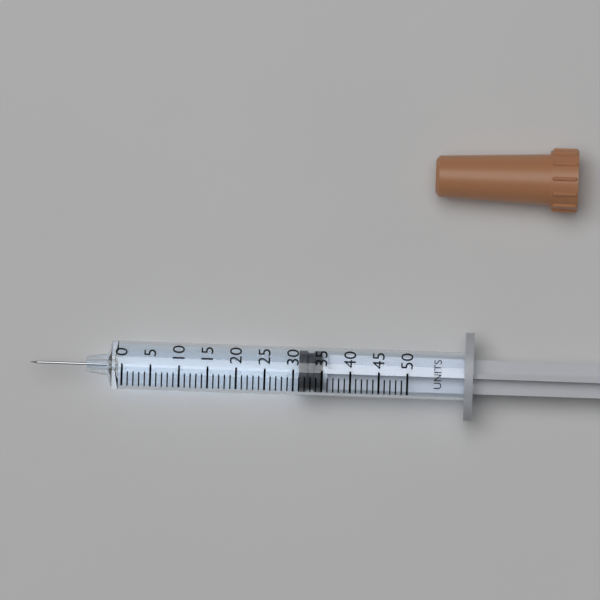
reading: 31 units
